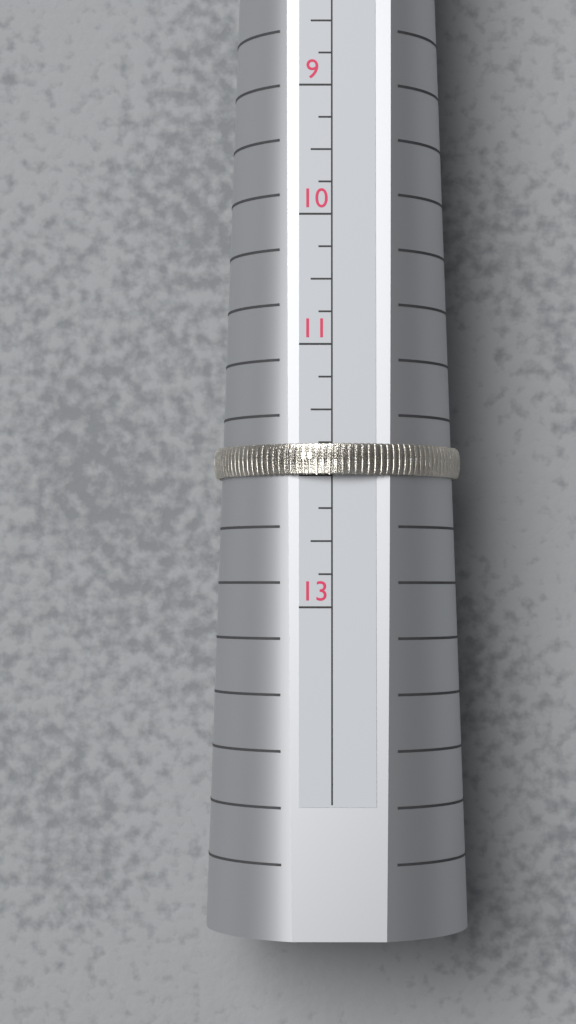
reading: 12.00 US
